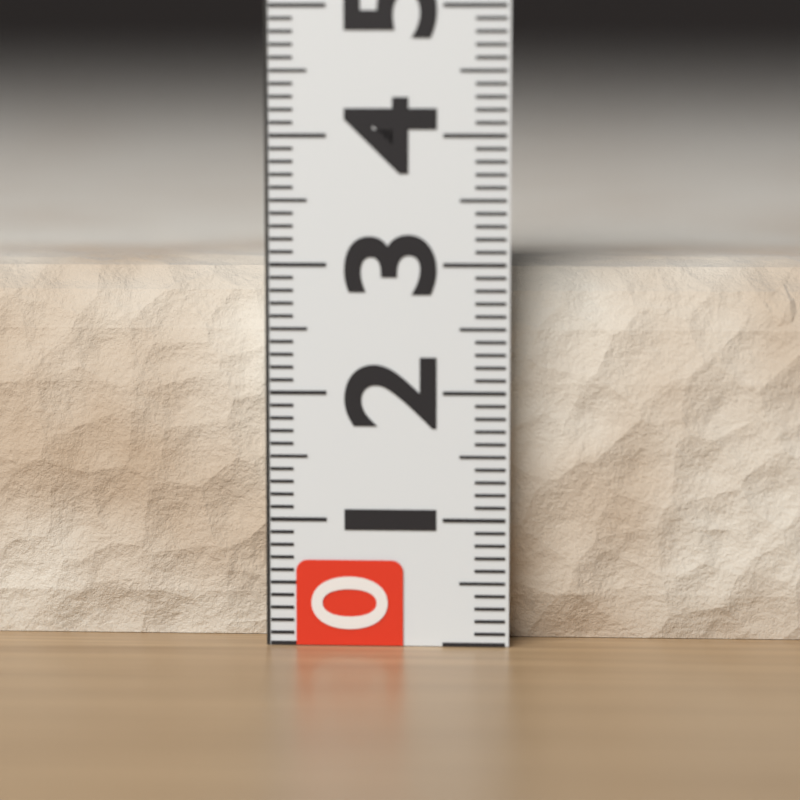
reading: 3.0 (no unit)
